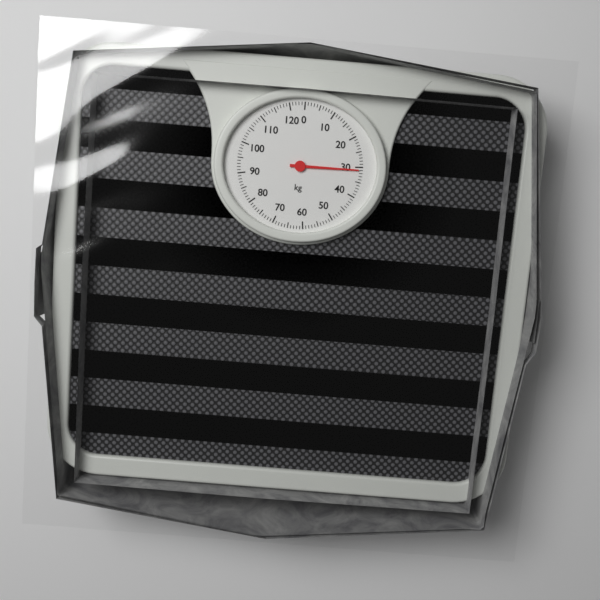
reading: 31 kg
